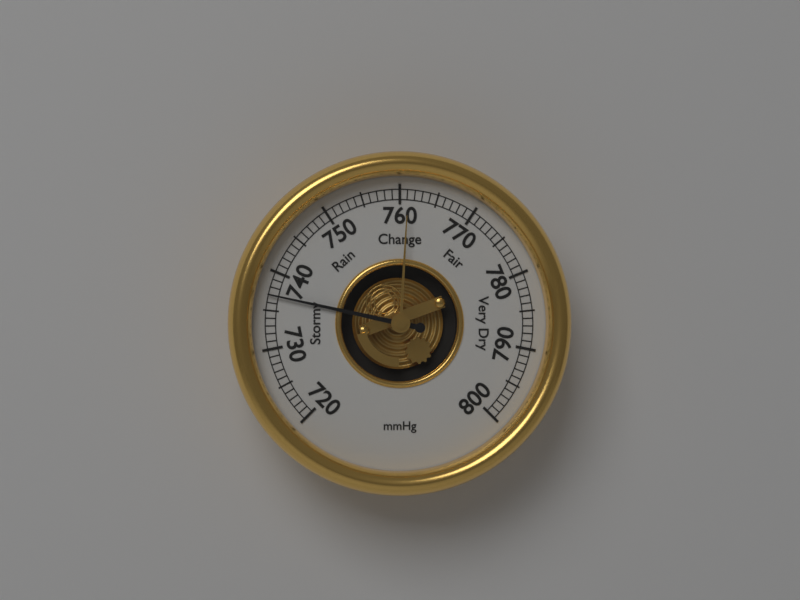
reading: 737 mmHg
